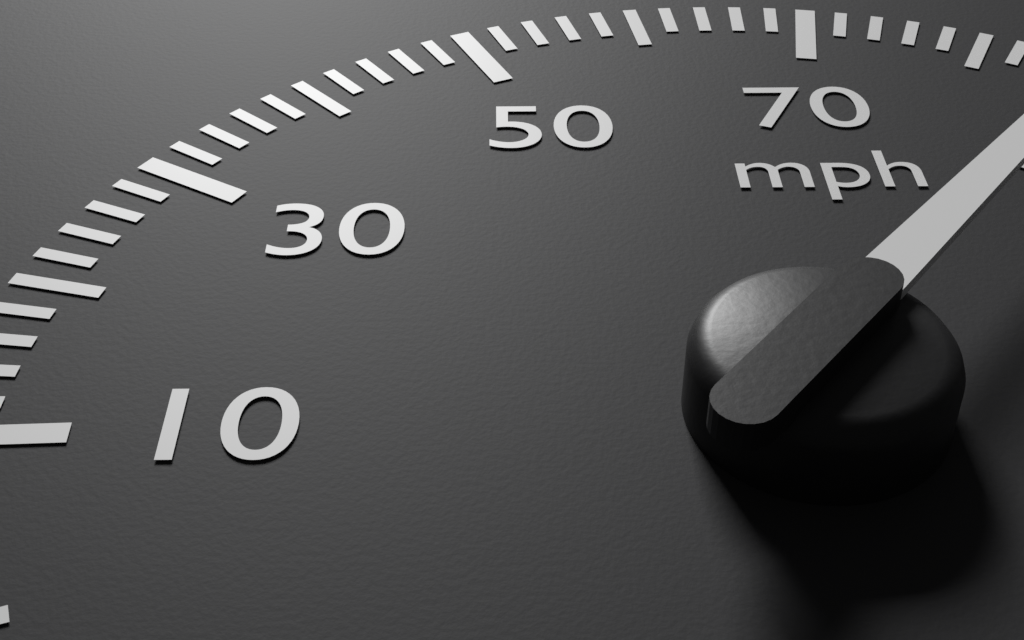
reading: 88 mph
